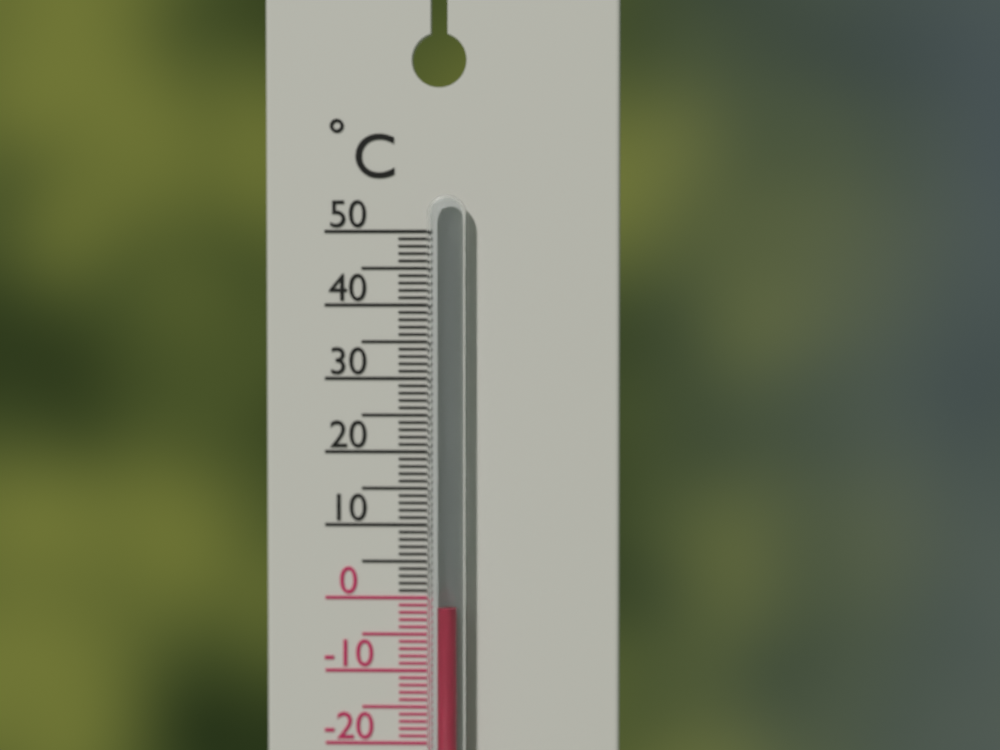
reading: -1 °C
